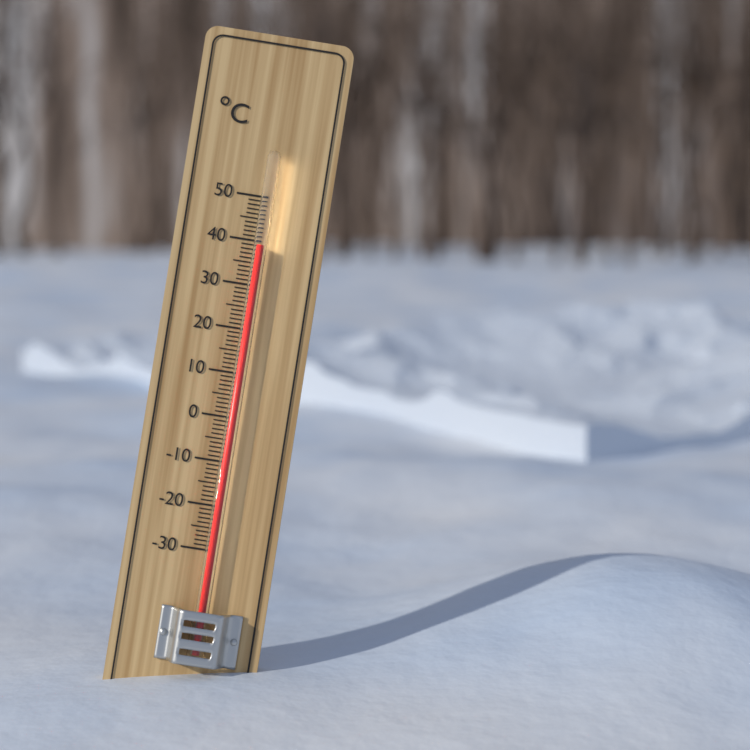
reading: 39 °C
